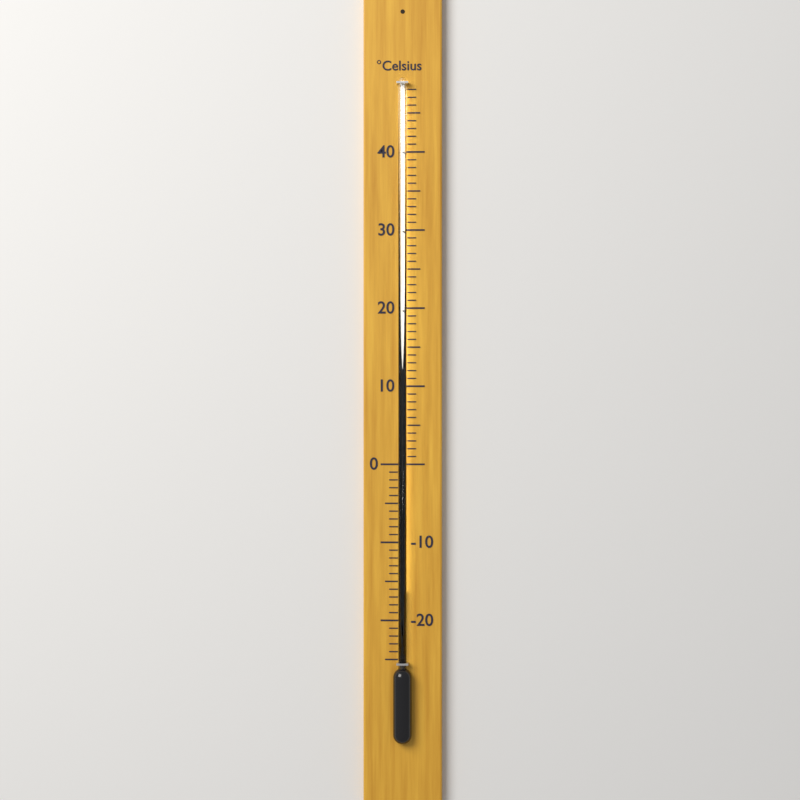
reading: -16 °C
